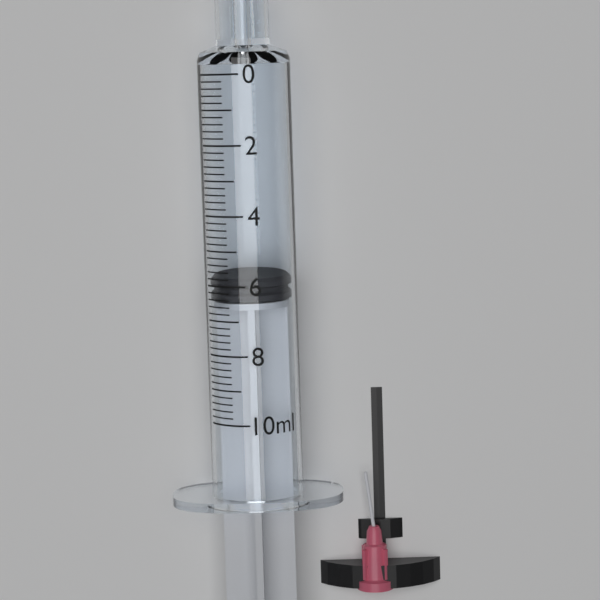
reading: 5.8 ml
